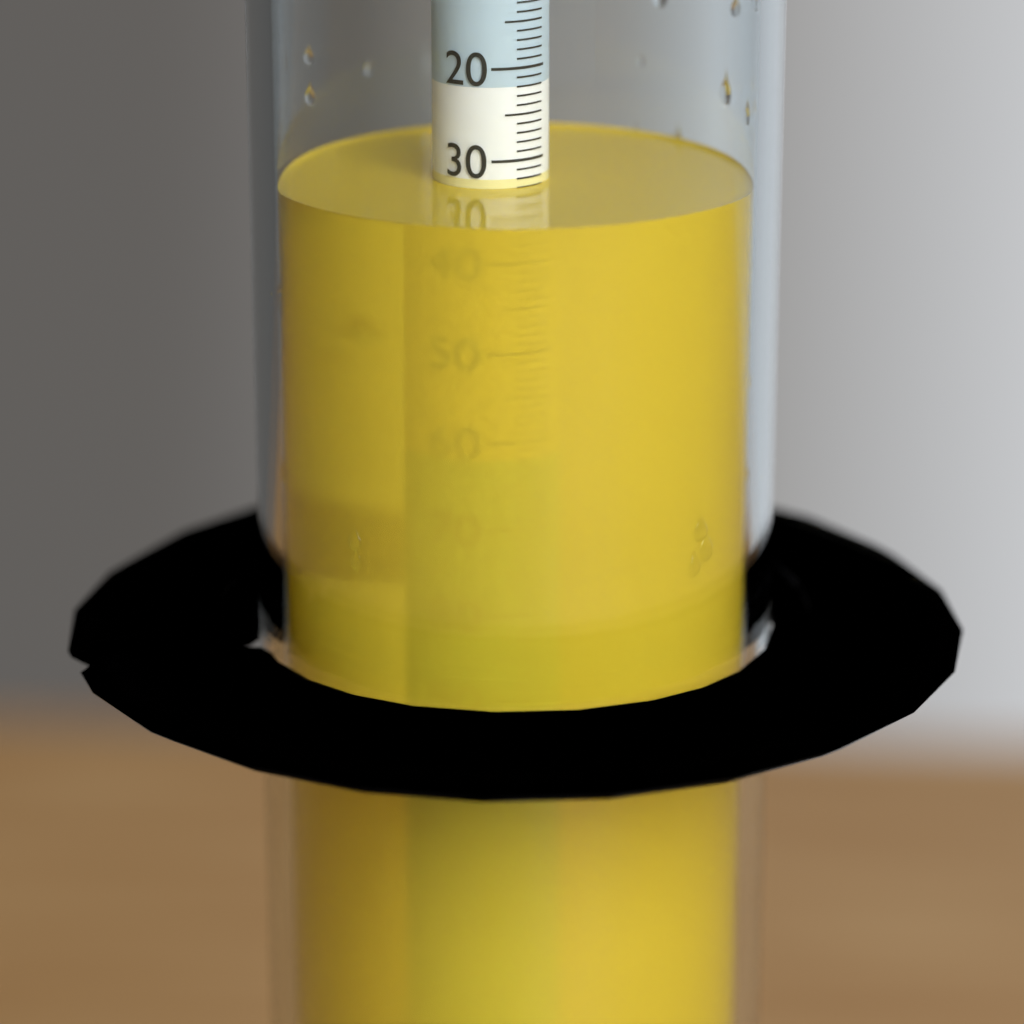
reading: 33 (no unit)
